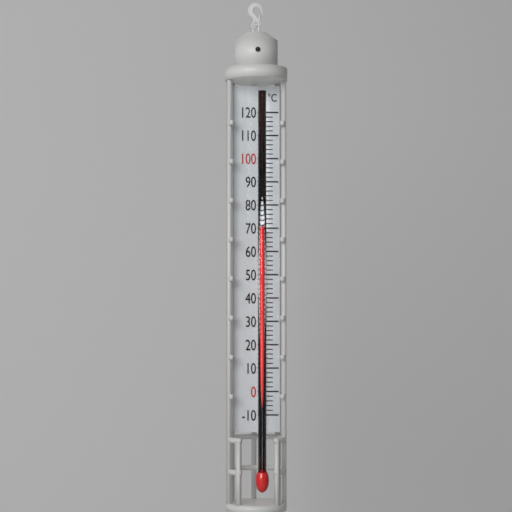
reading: 70 °C
